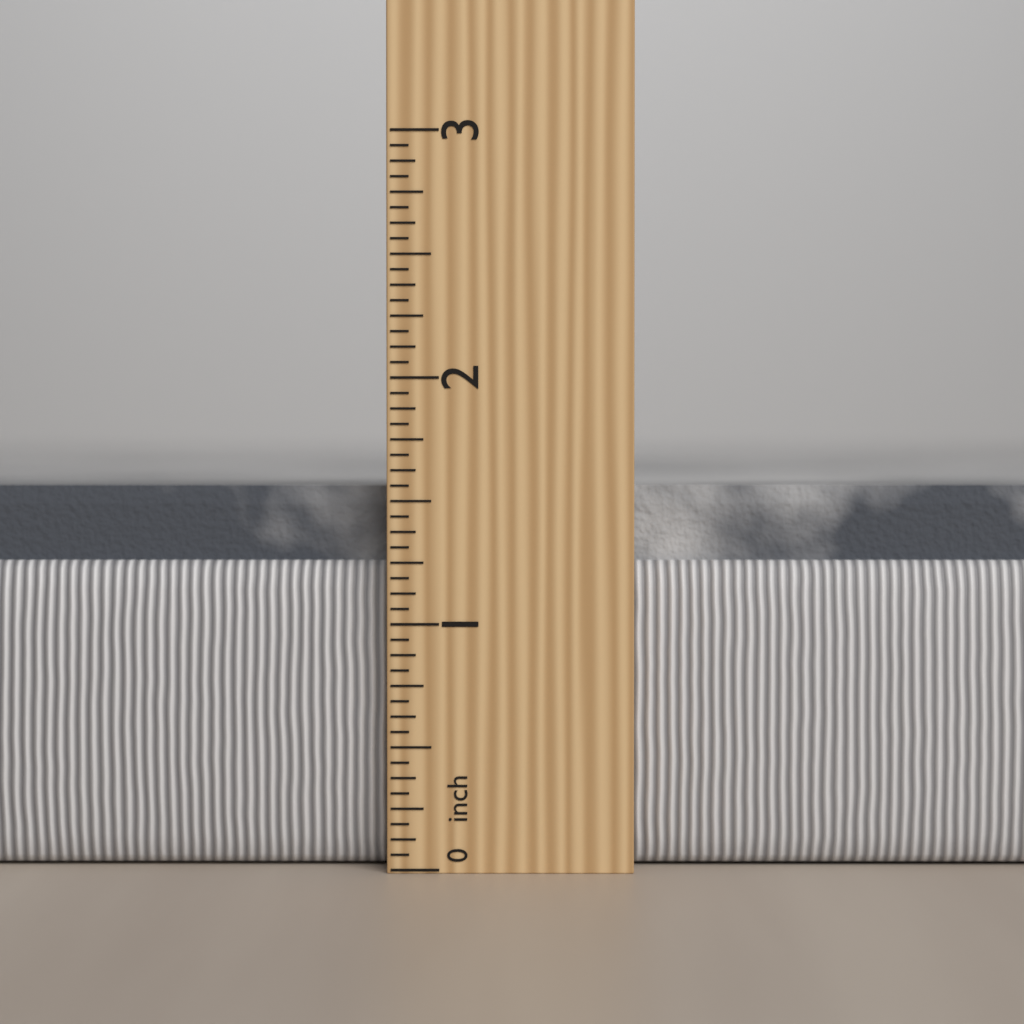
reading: 1.5625 in
